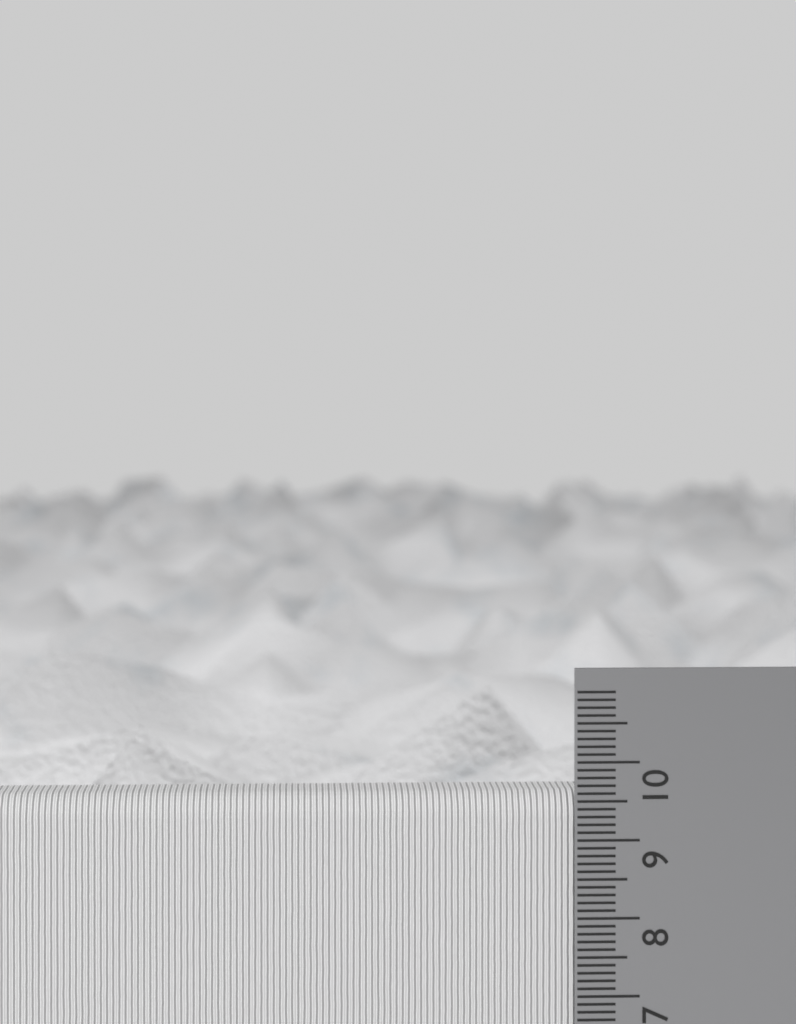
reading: 9.6 cm
